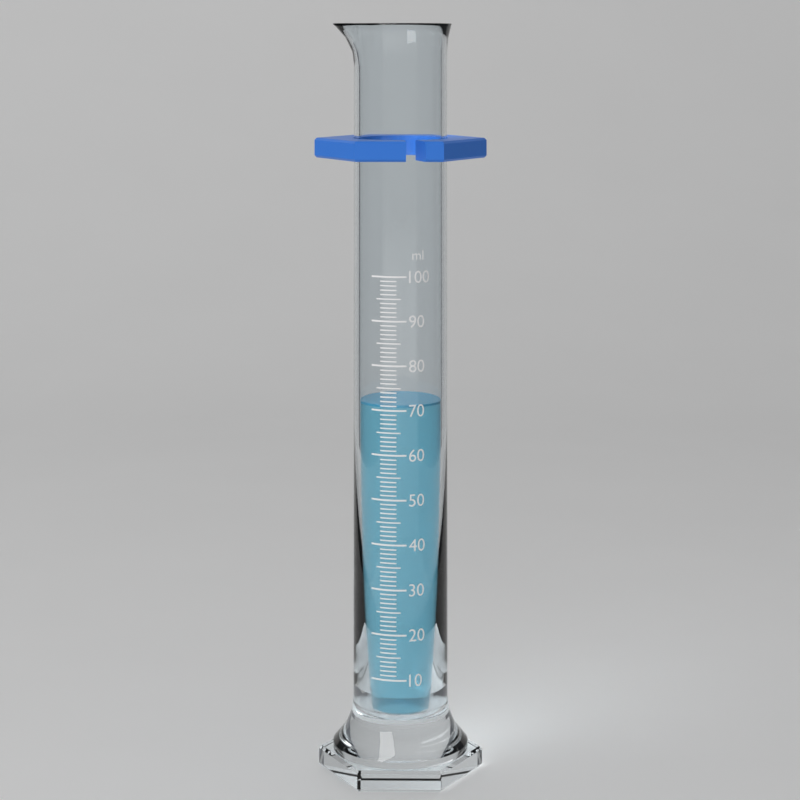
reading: 71 ml
